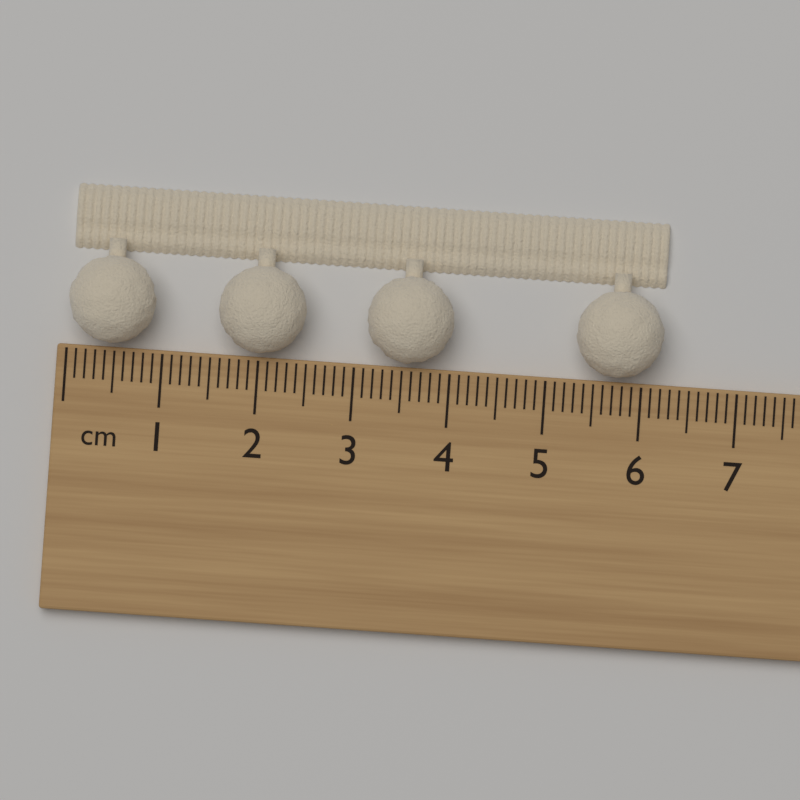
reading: 6.2 cm
